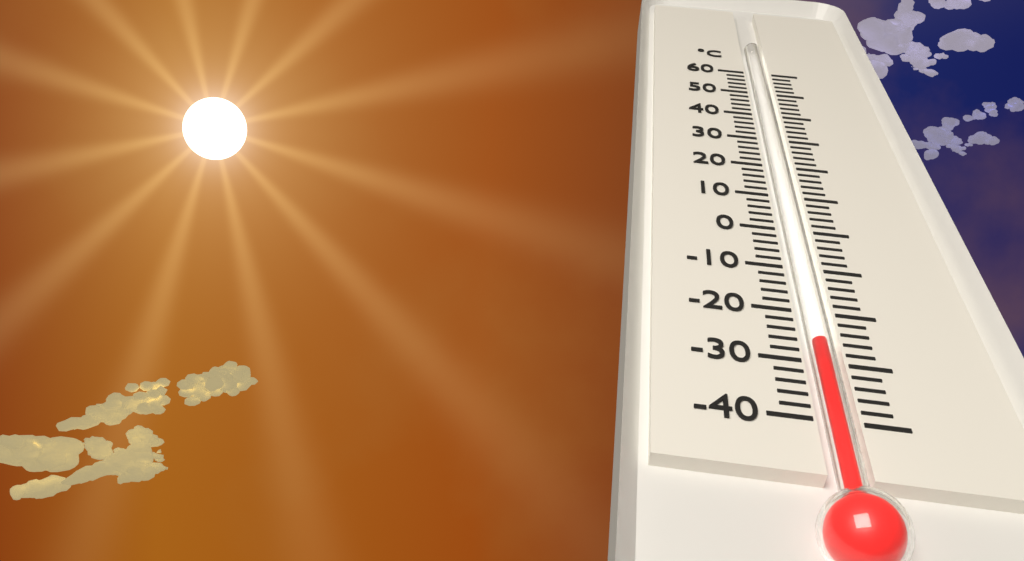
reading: -26 °C
